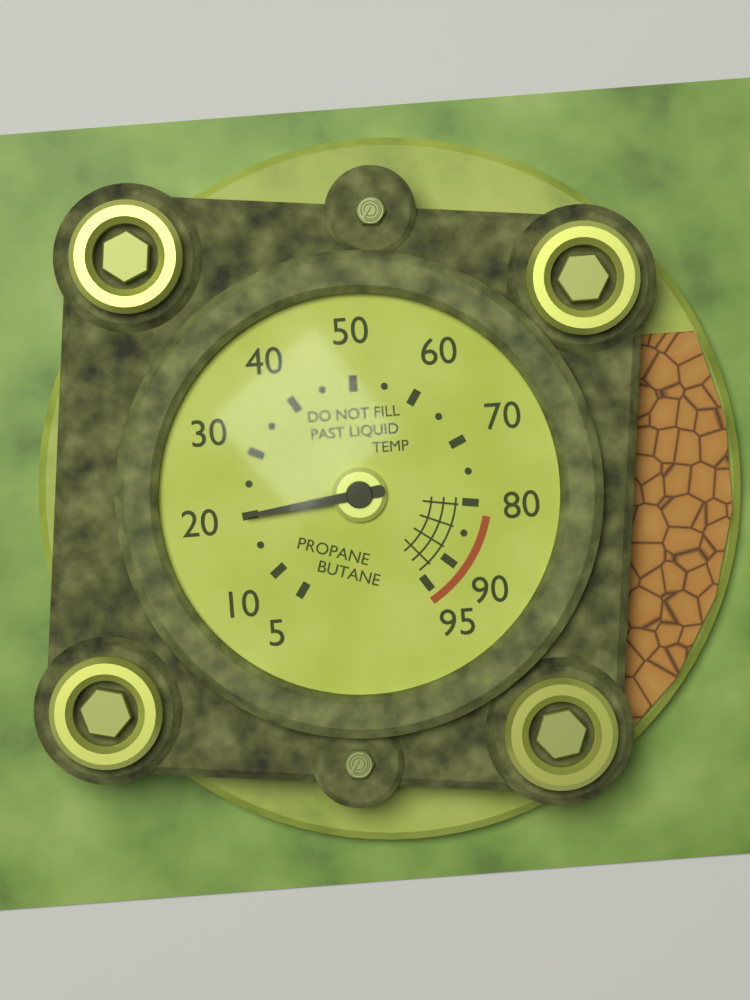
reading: 20 (no unit)
